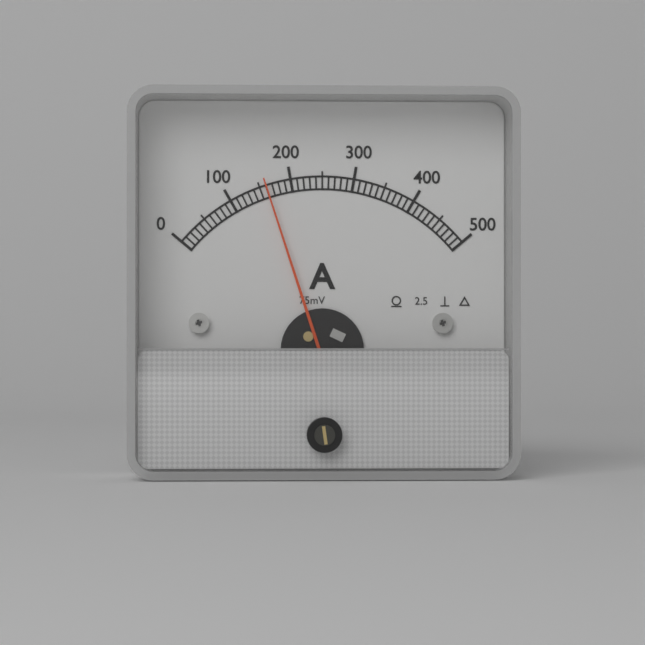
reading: 160 A
